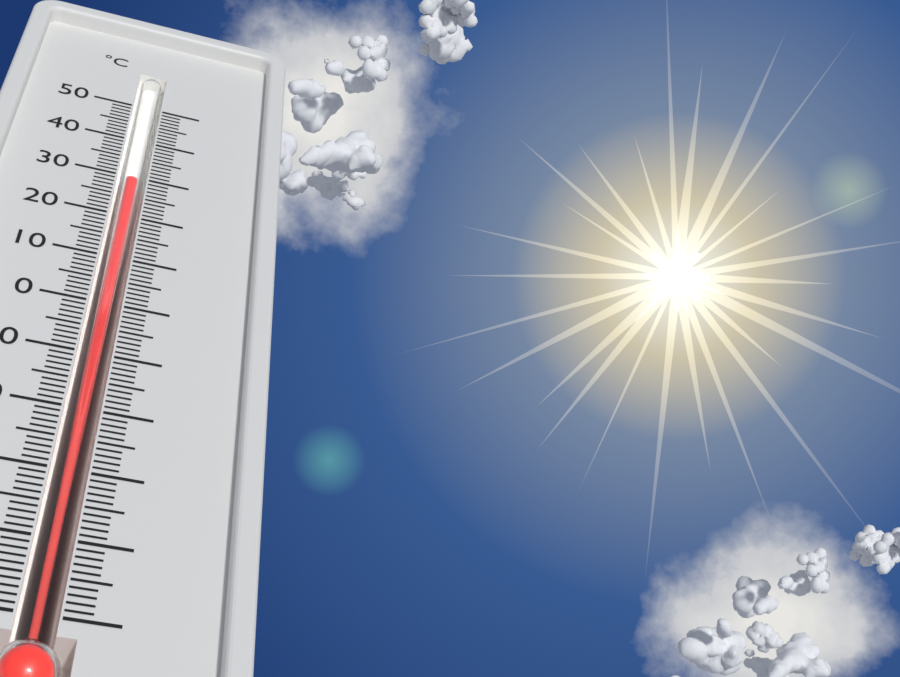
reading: 30 °C
